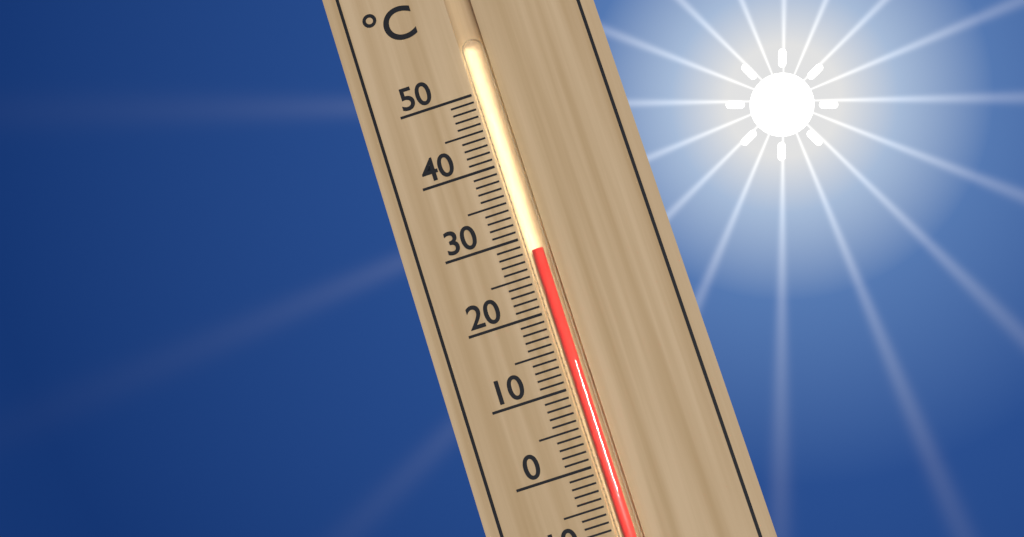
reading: 28 °C
